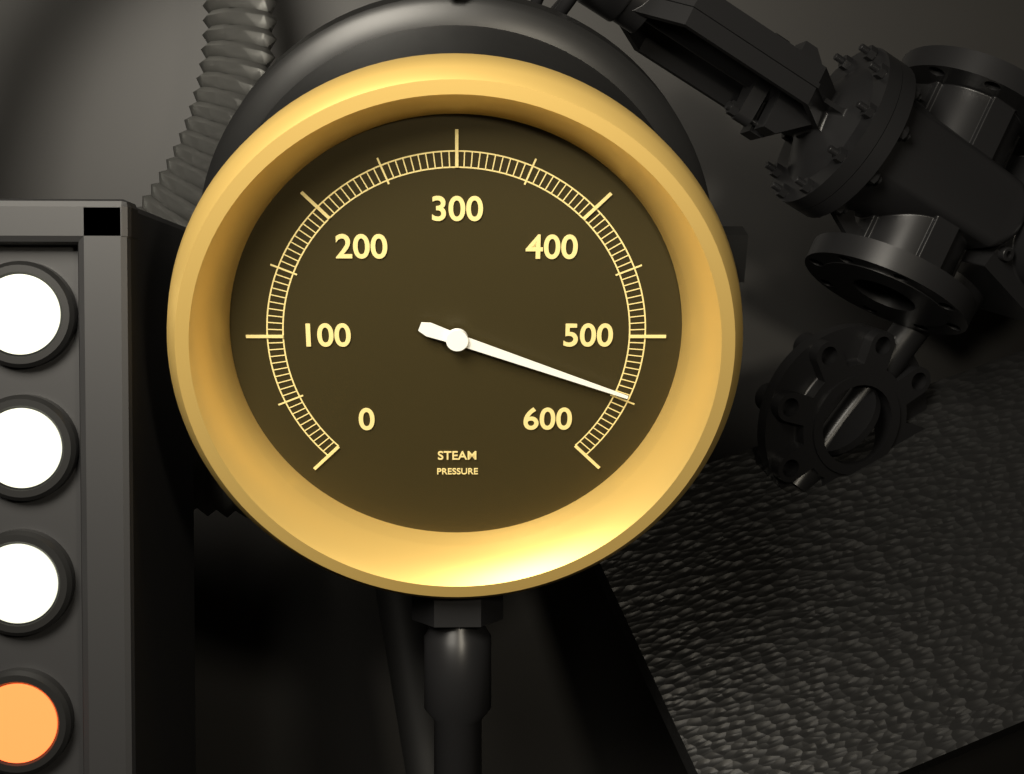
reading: 545 (no unit)
